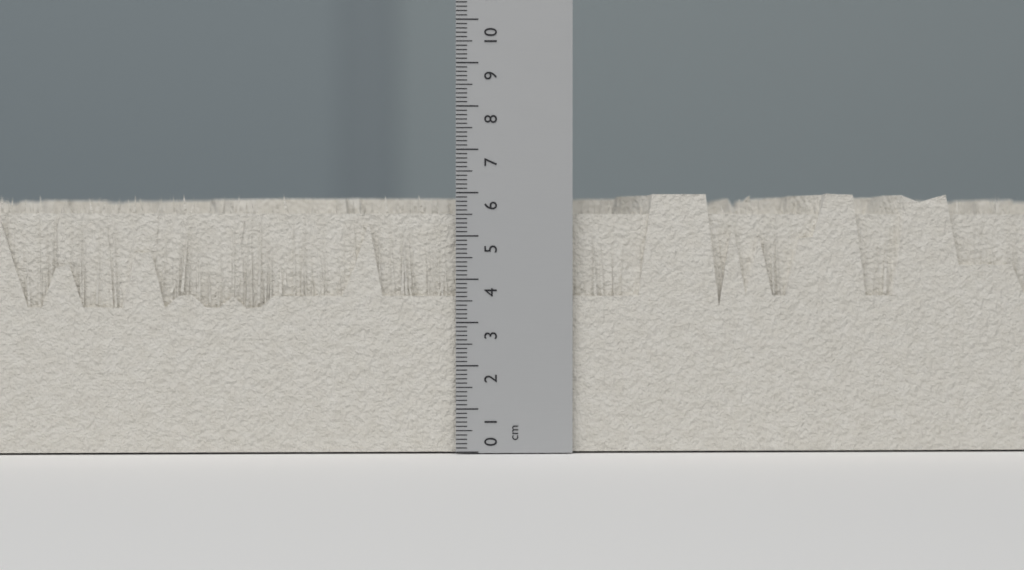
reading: 6.0 cm
